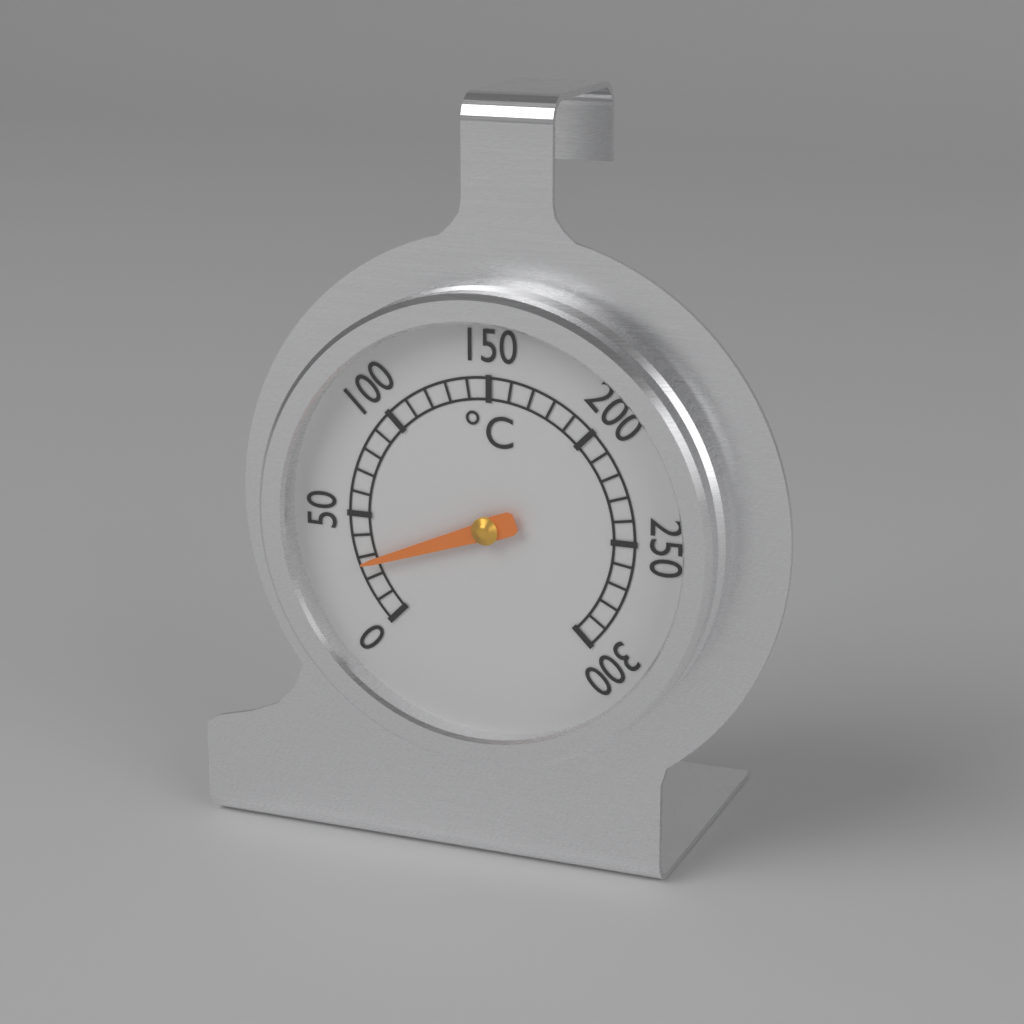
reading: 27 °C
